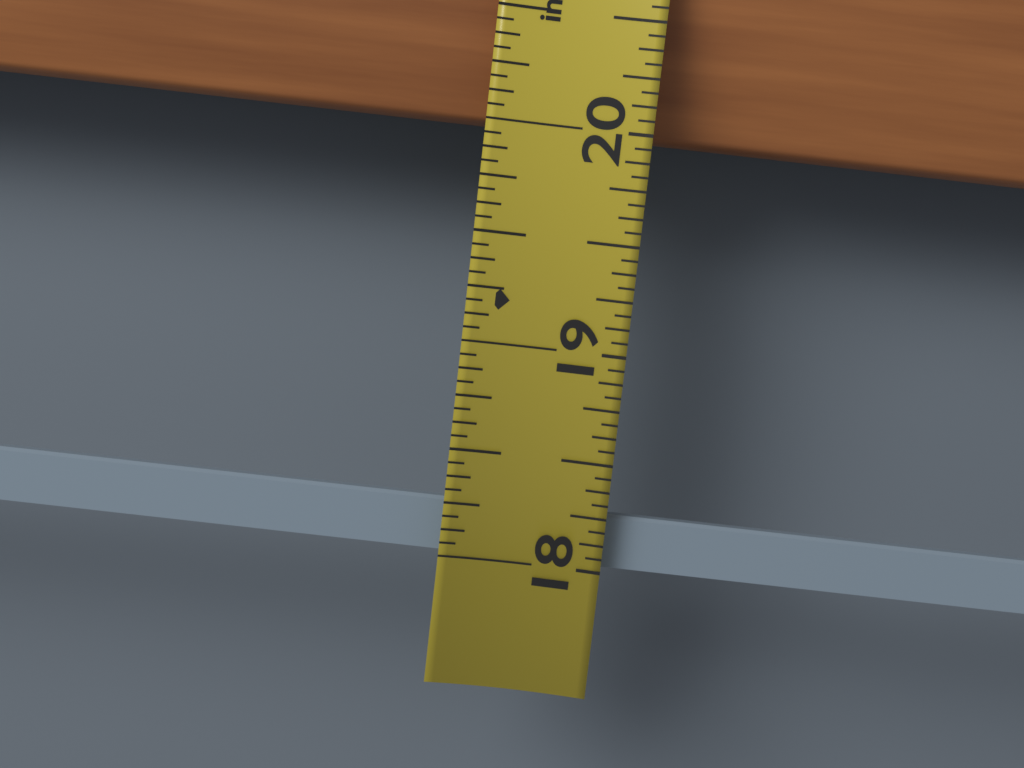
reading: 18.2500 in
